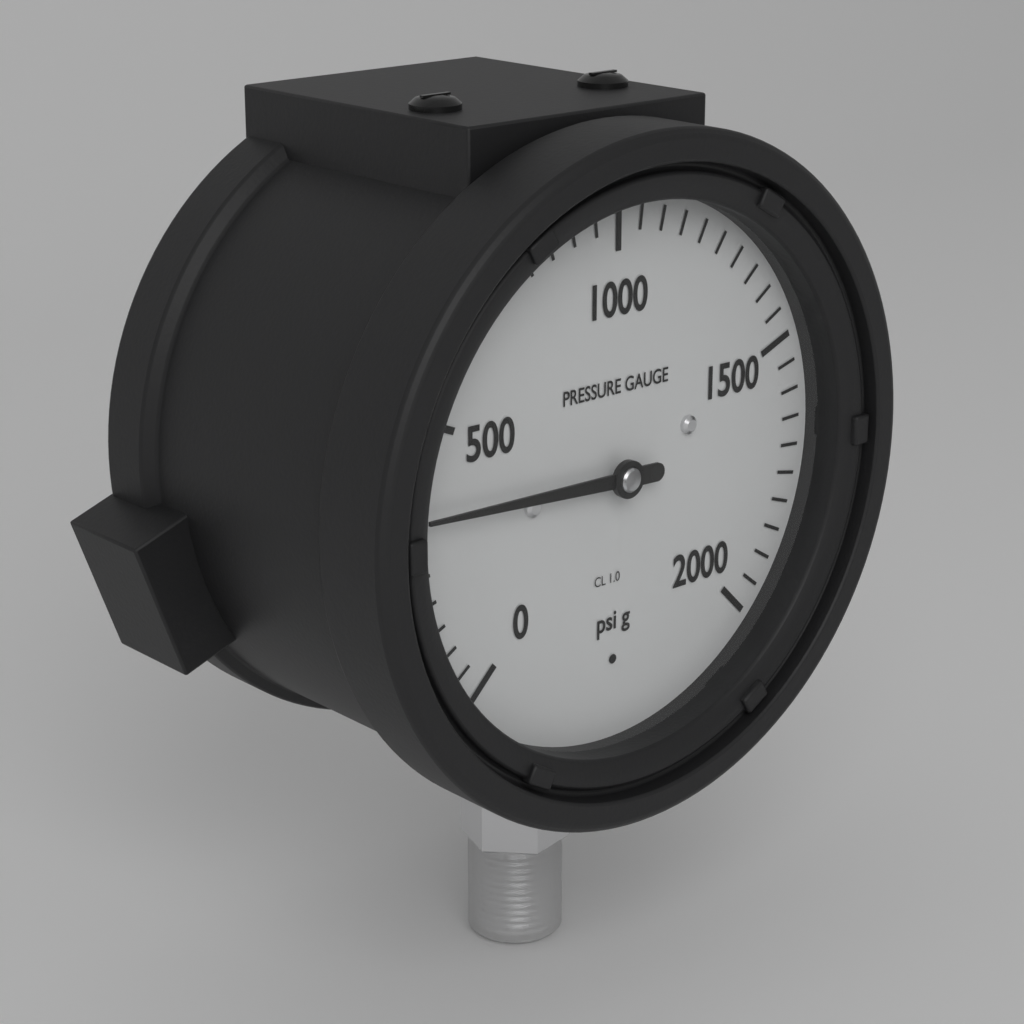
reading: 350 psi
